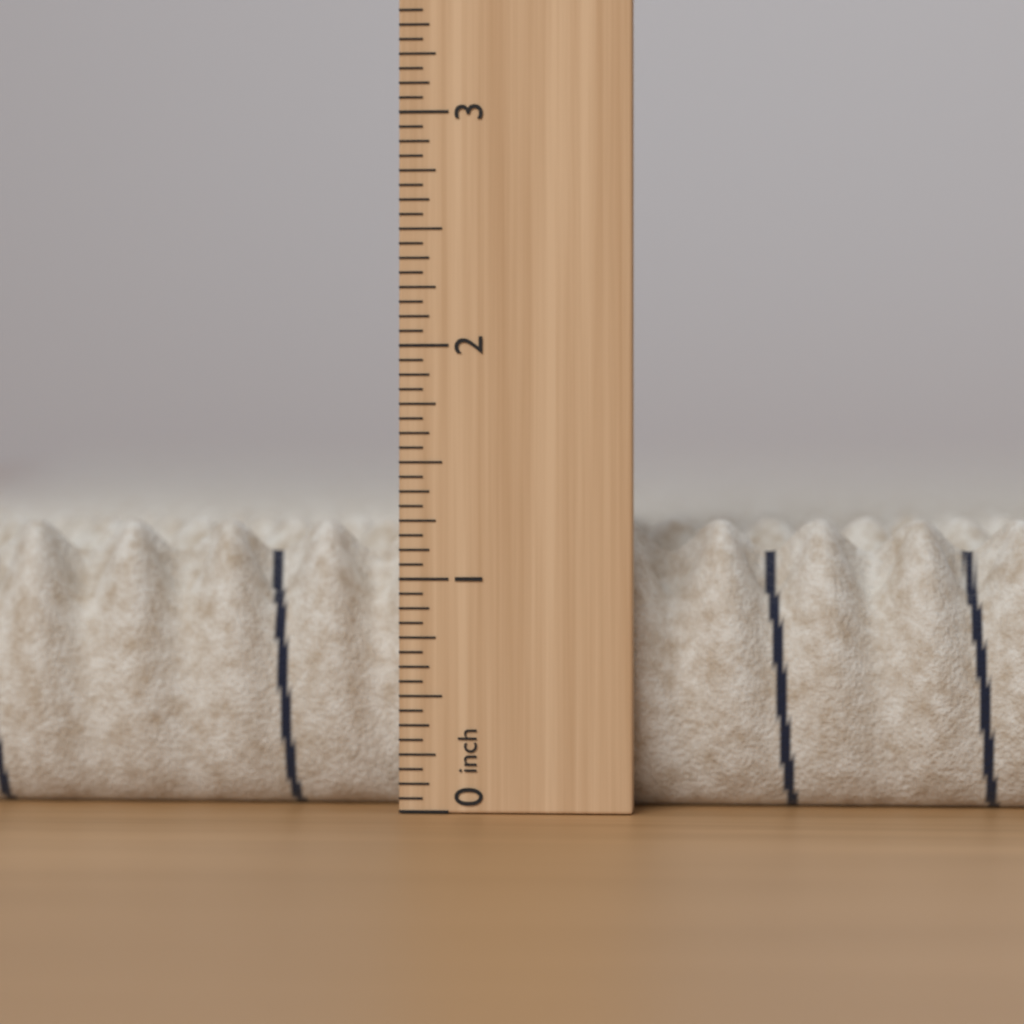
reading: 1.2500 in
